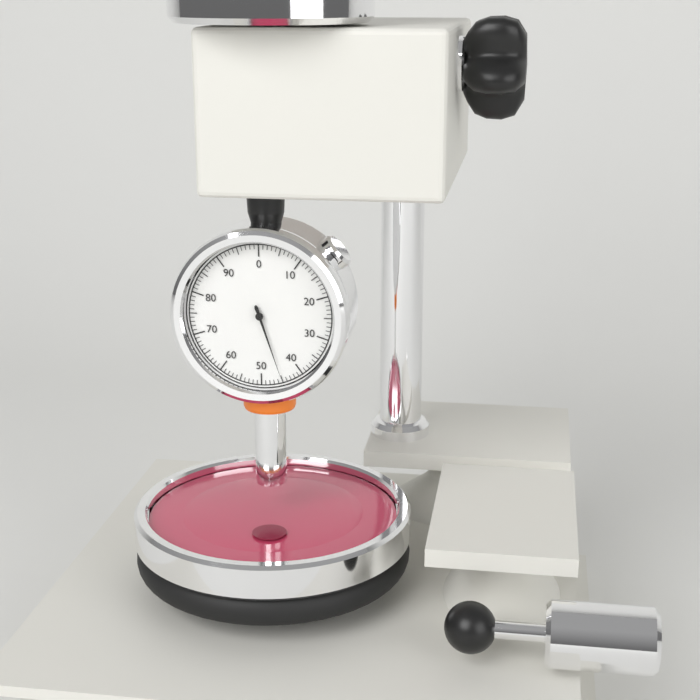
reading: 45 (no unit)
